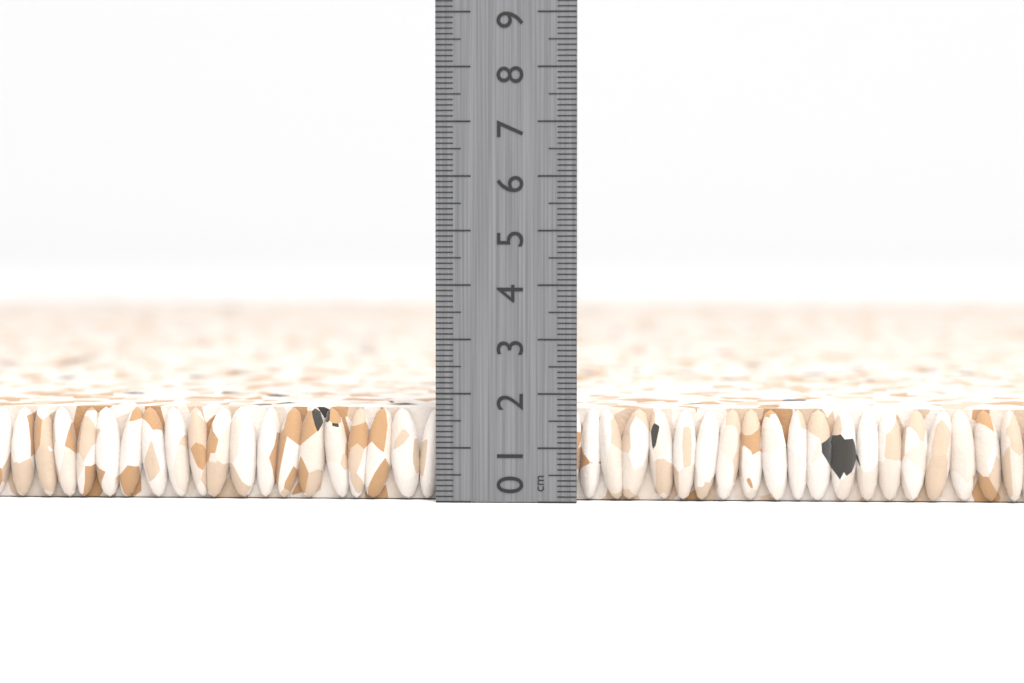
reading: 1.7 cm
